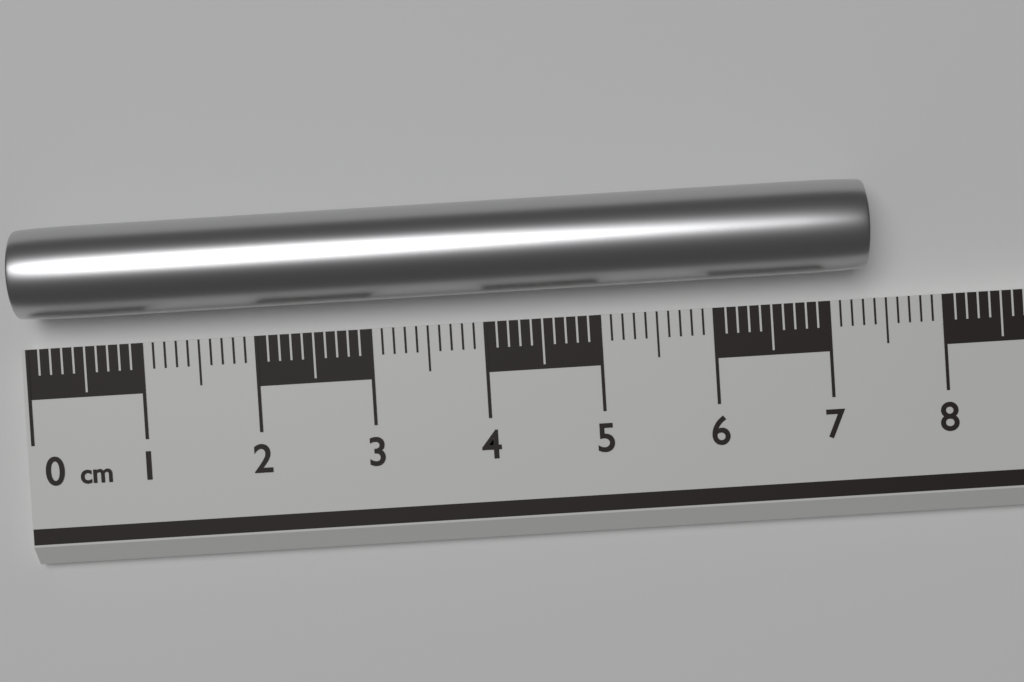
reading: 7.3 cm
